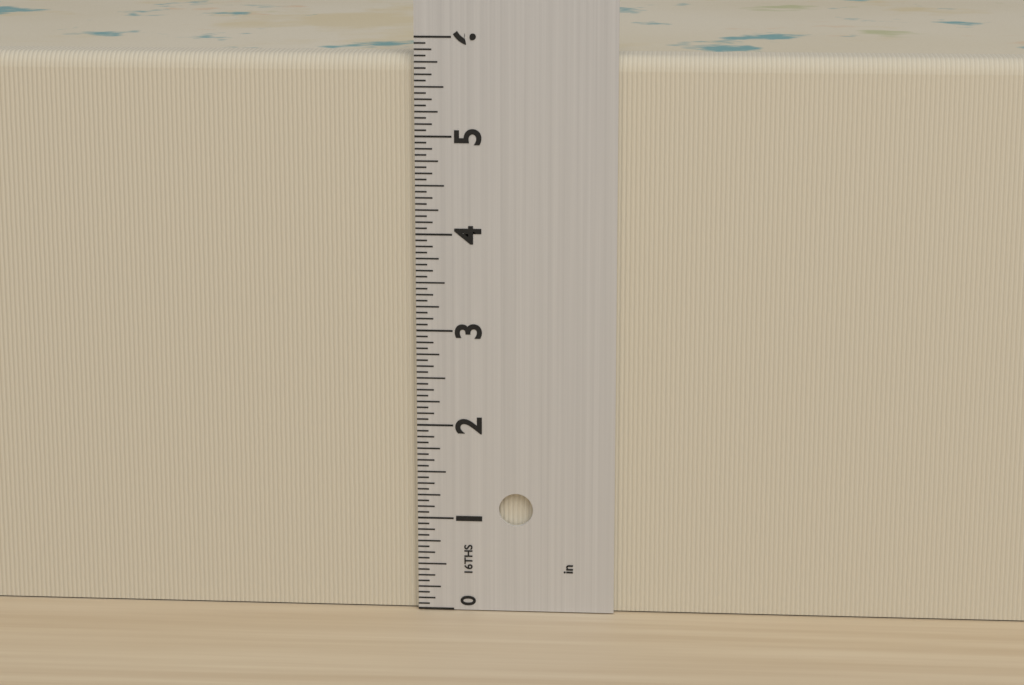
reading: 5.8125 in
